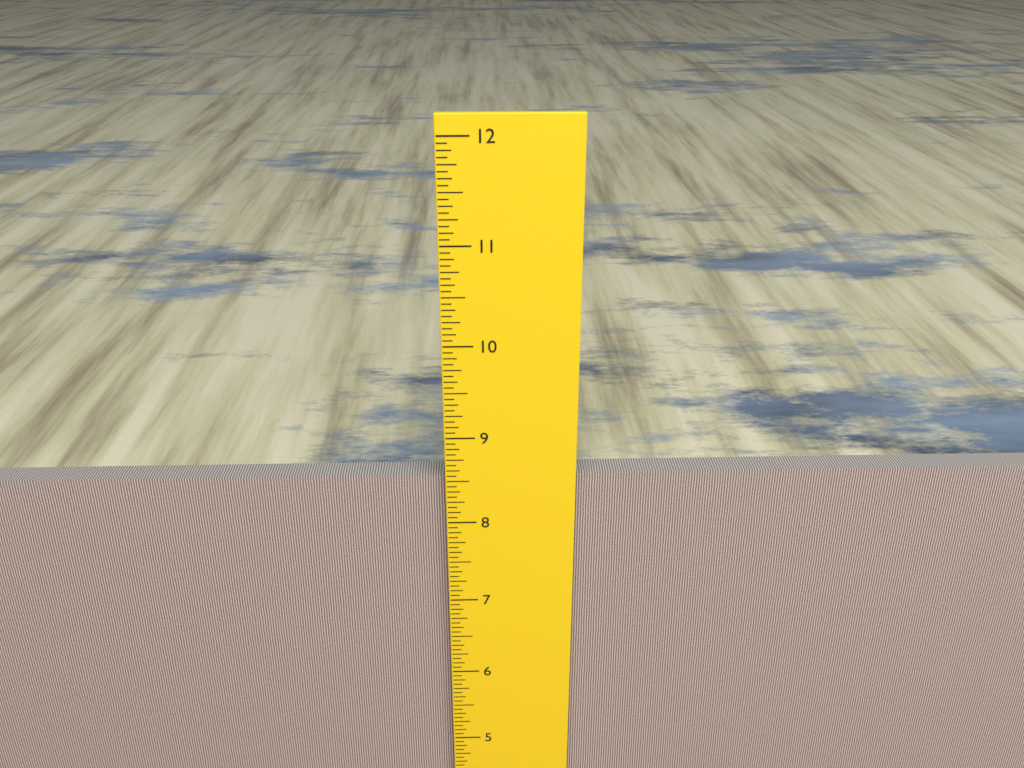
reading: 8.5000 inch
